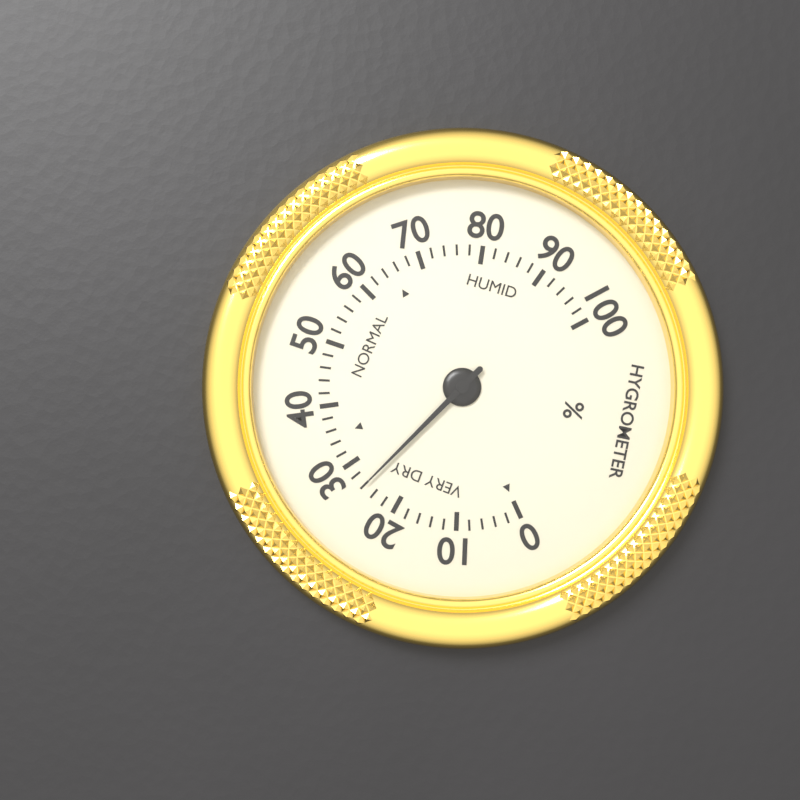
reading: 26 %
